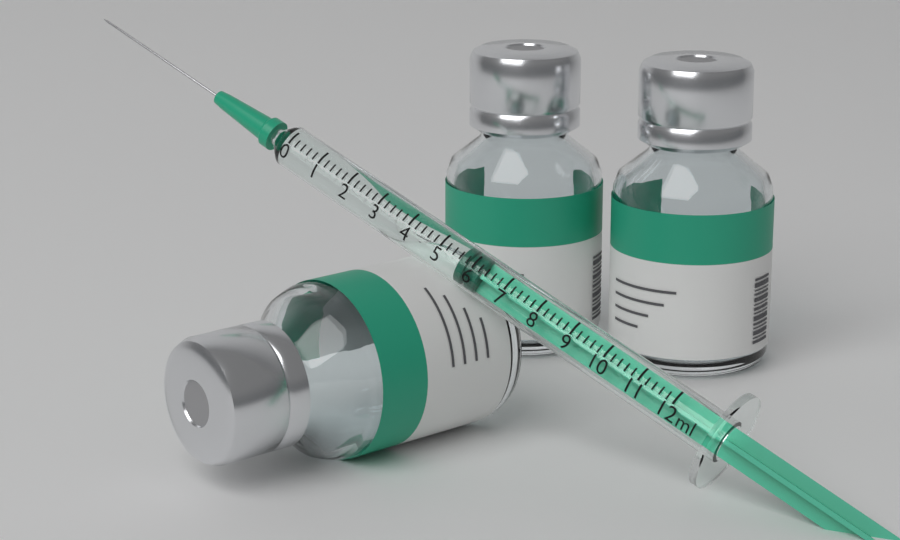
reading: 5.6 ml
